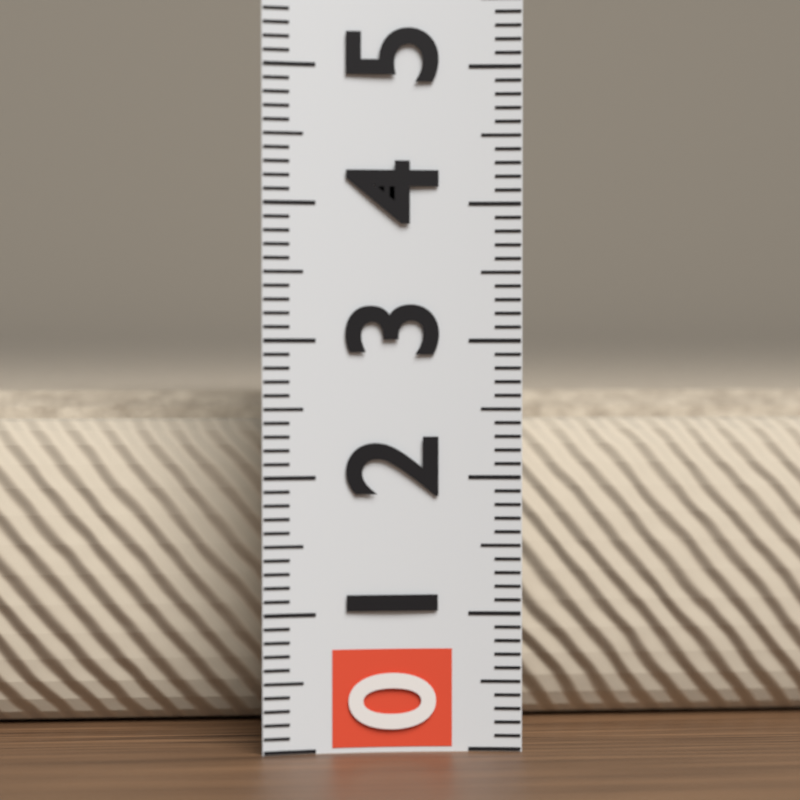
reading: 2.6 (no unit)
